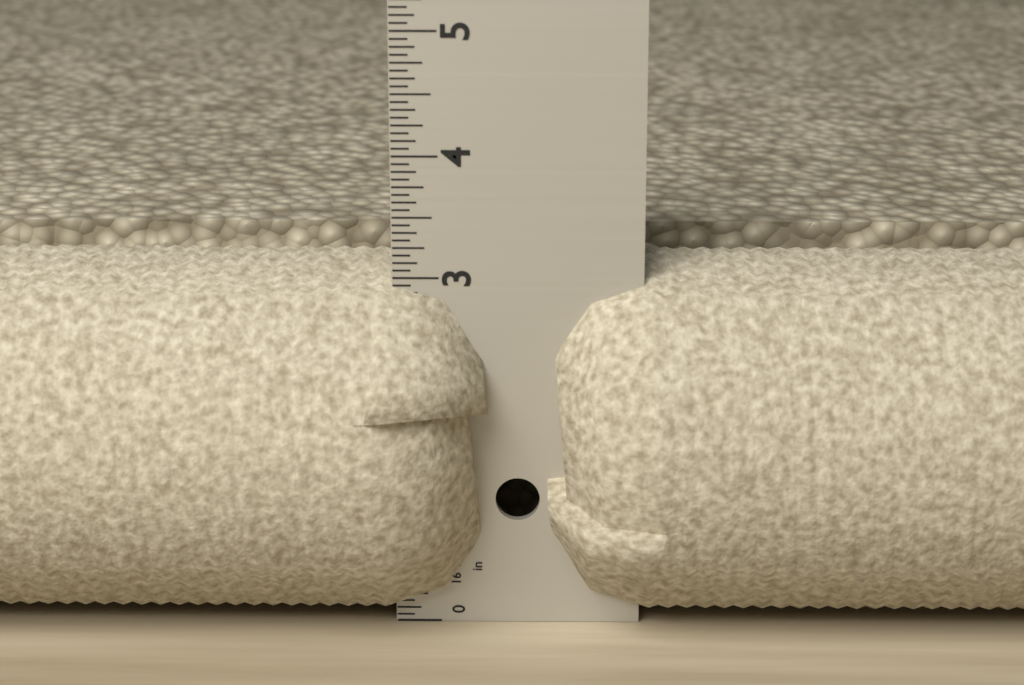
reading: 3.1250 in
